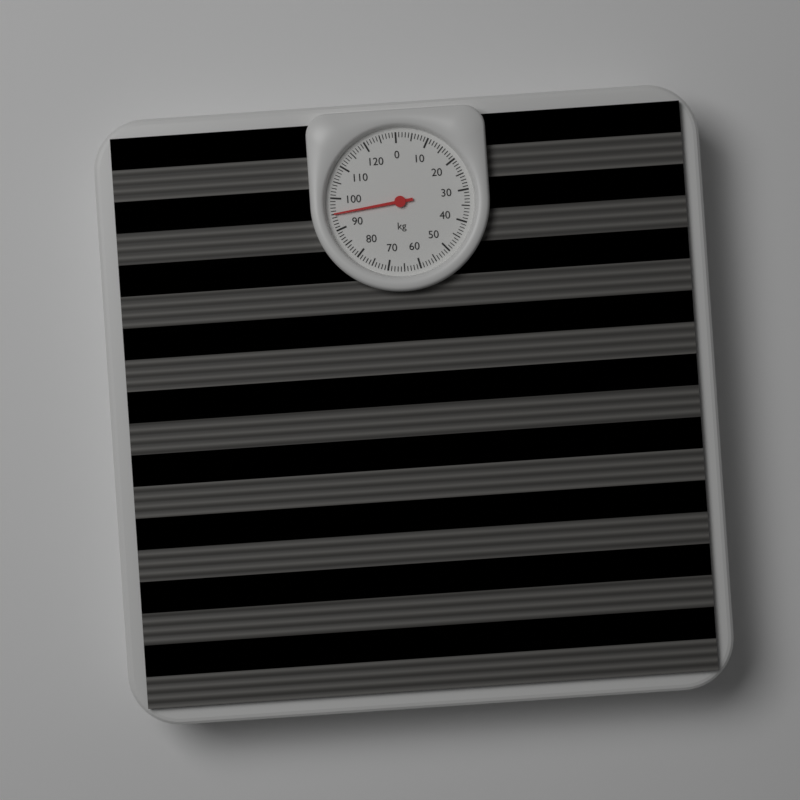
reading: 95 kg
